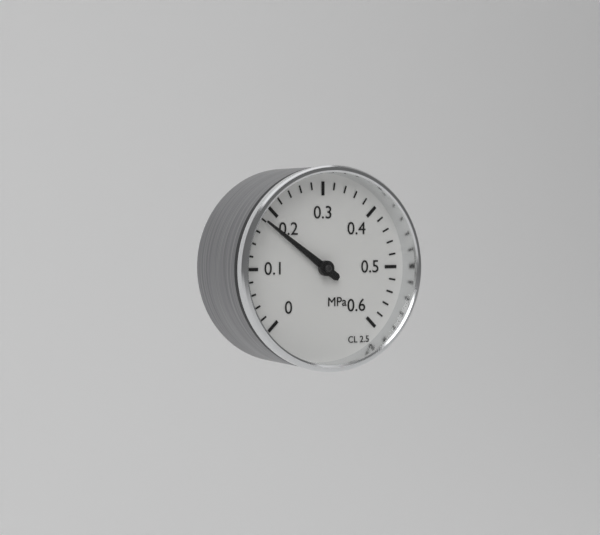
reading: 0.18 MPa
